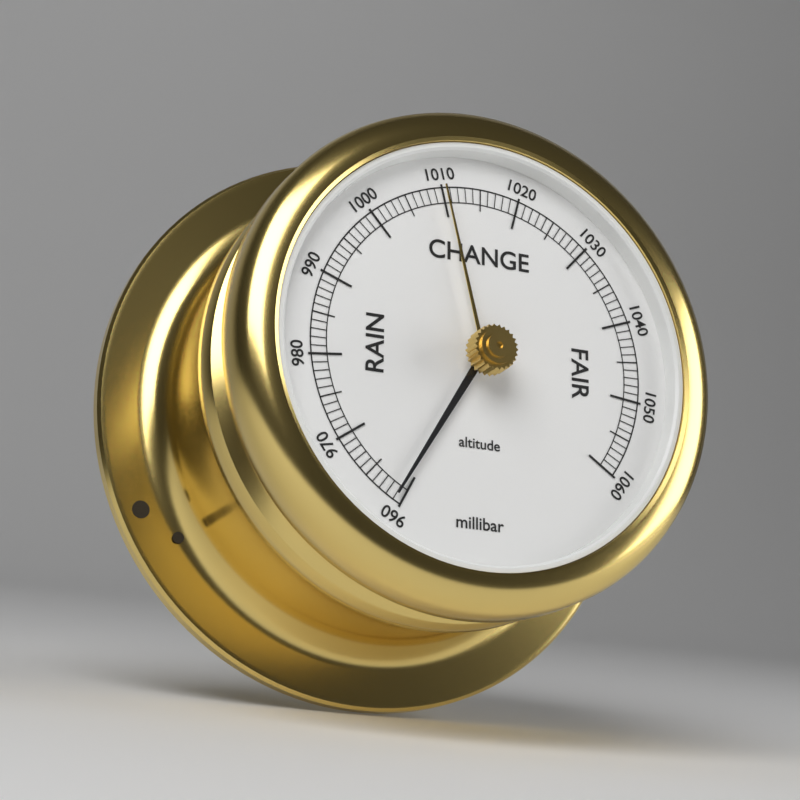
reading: 961 millibar
